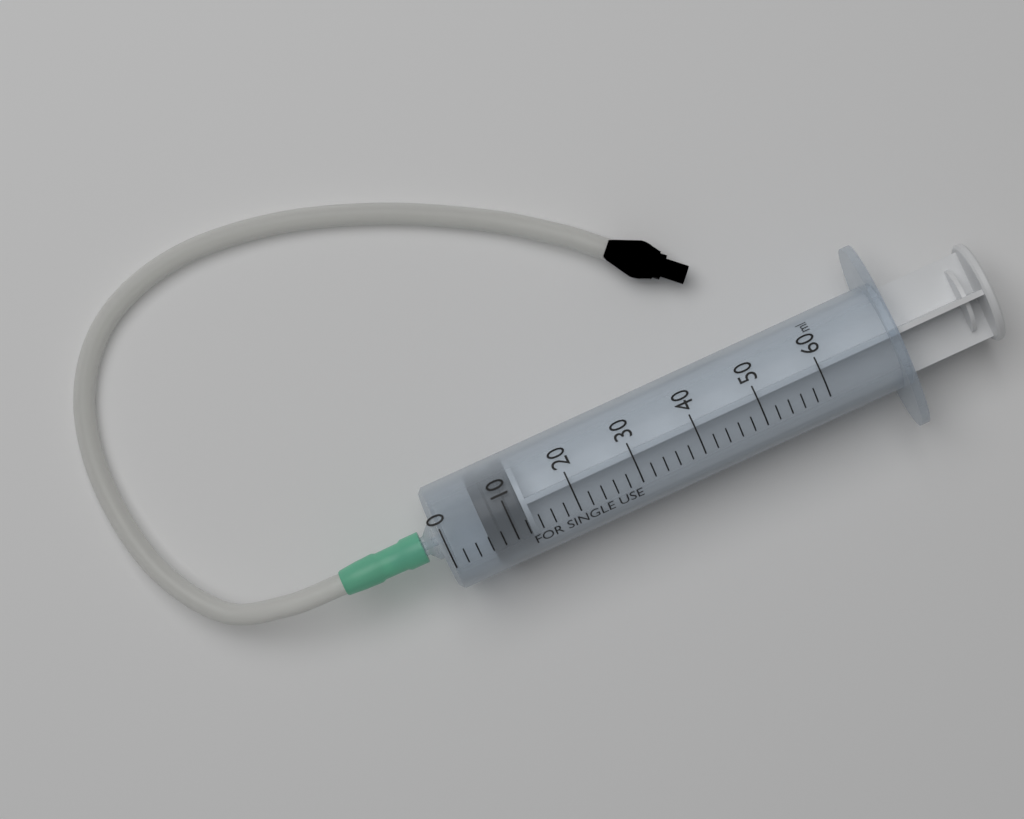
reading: 6 ml
